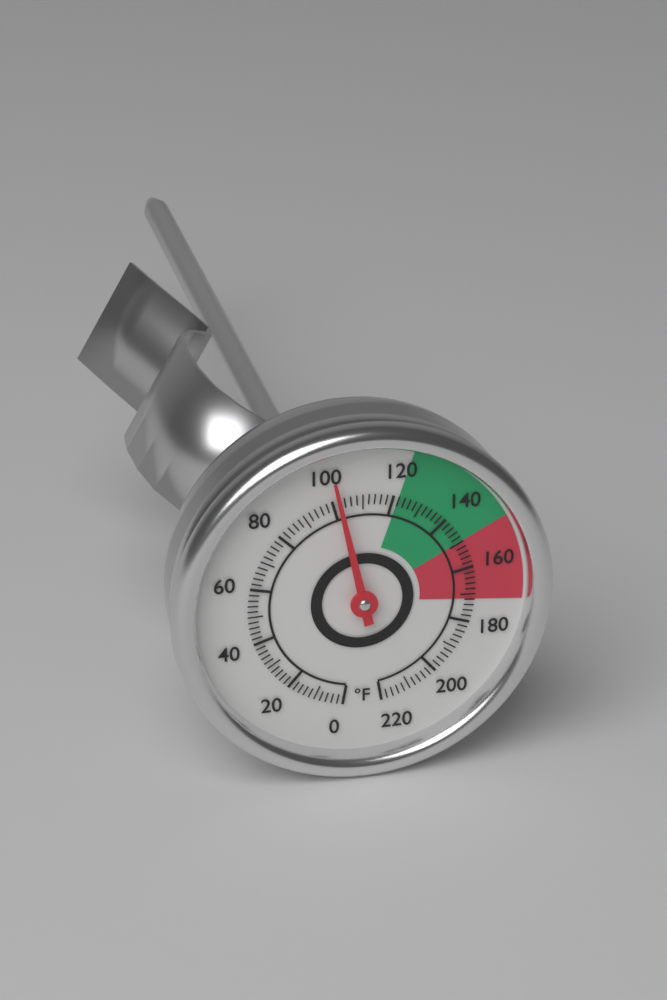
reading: 102 °F
